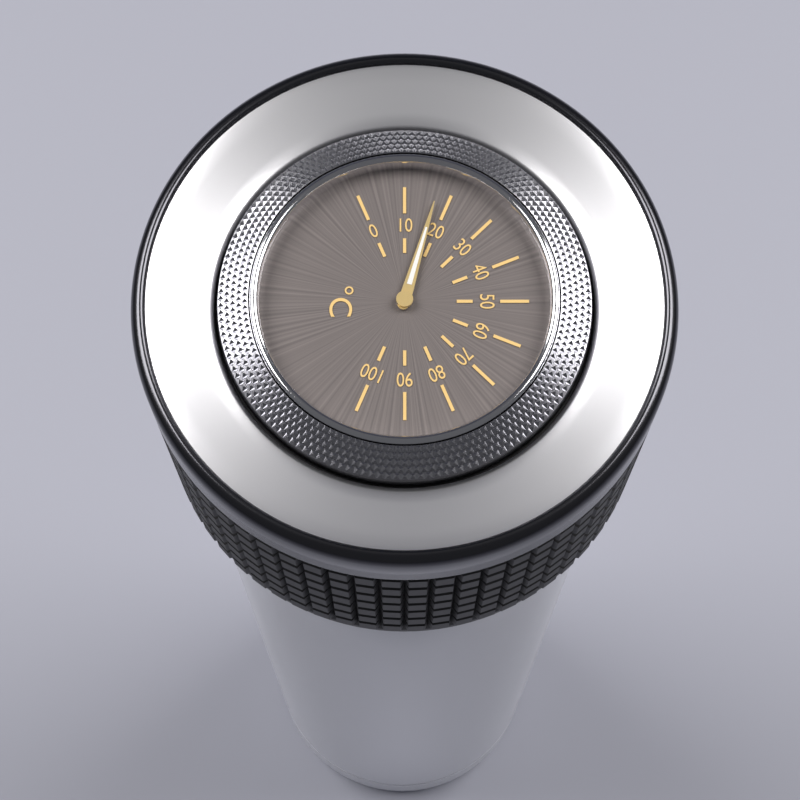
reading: 17 °C
